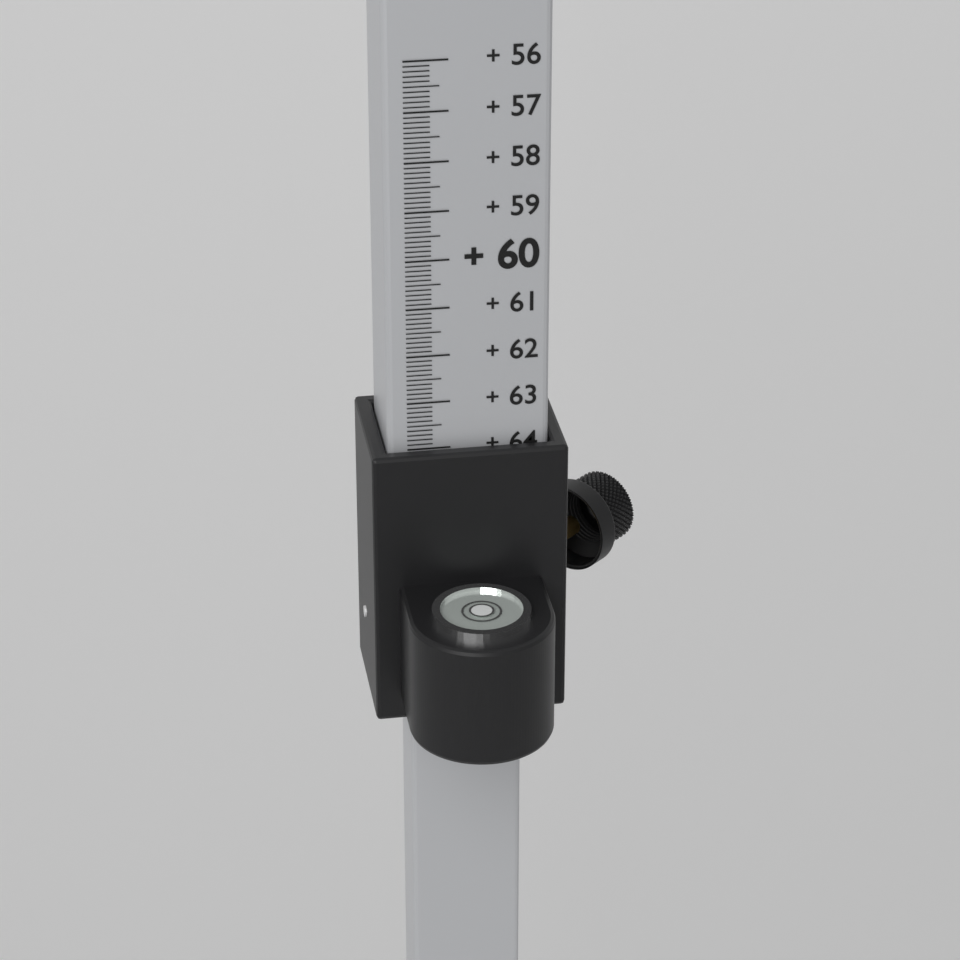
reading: 64.0 (no unit)
